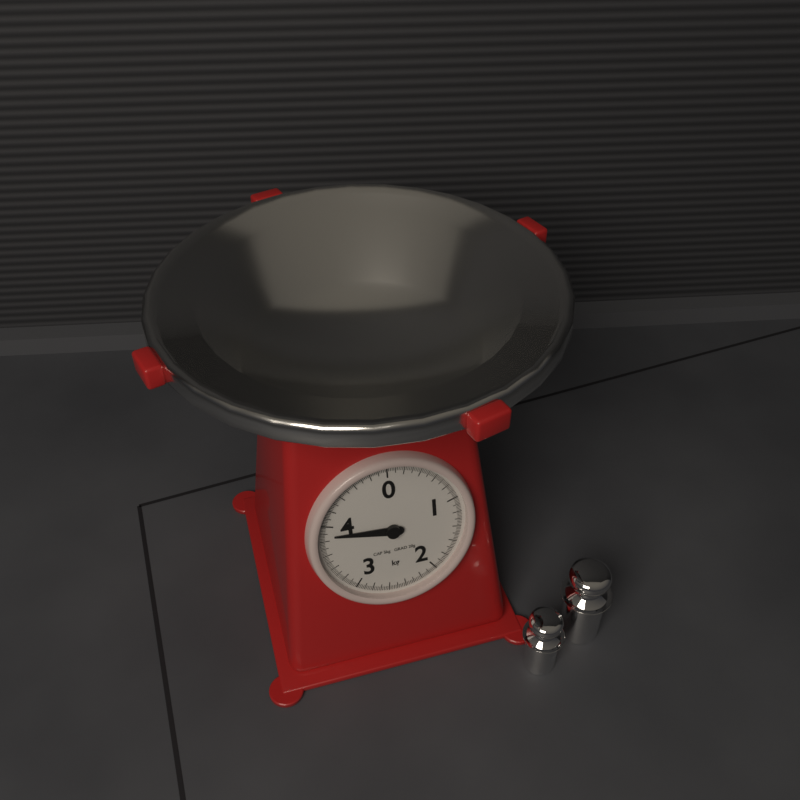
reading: 3.86 kg
